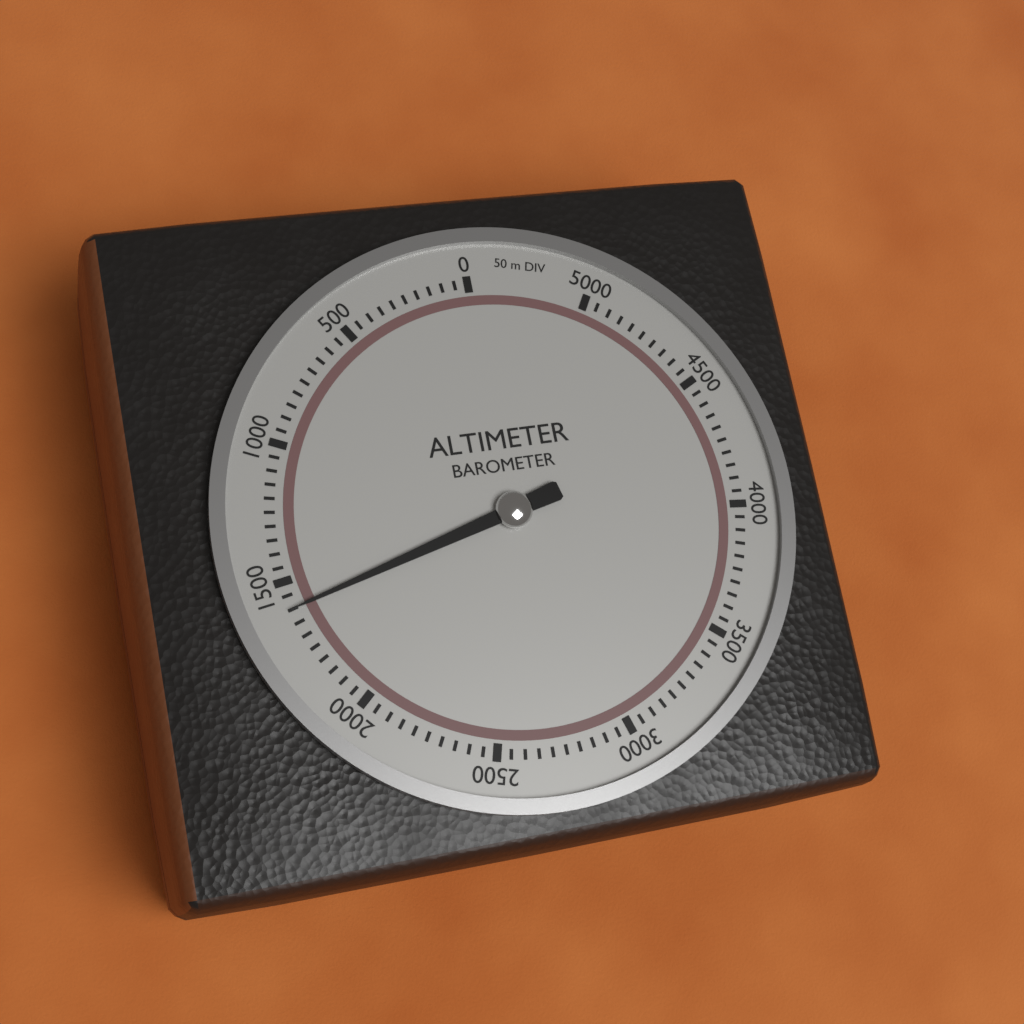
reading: 1600 m
